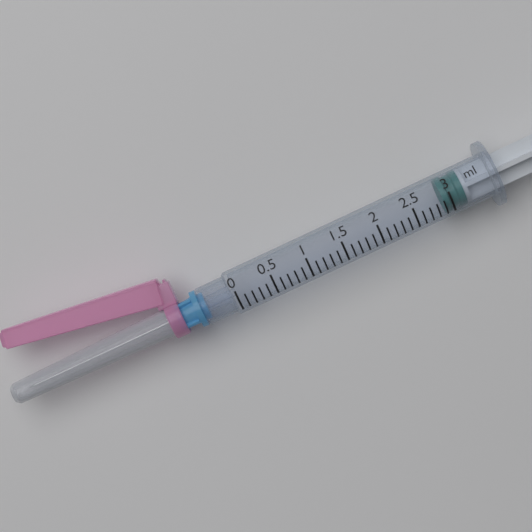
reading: 2.9 ml
